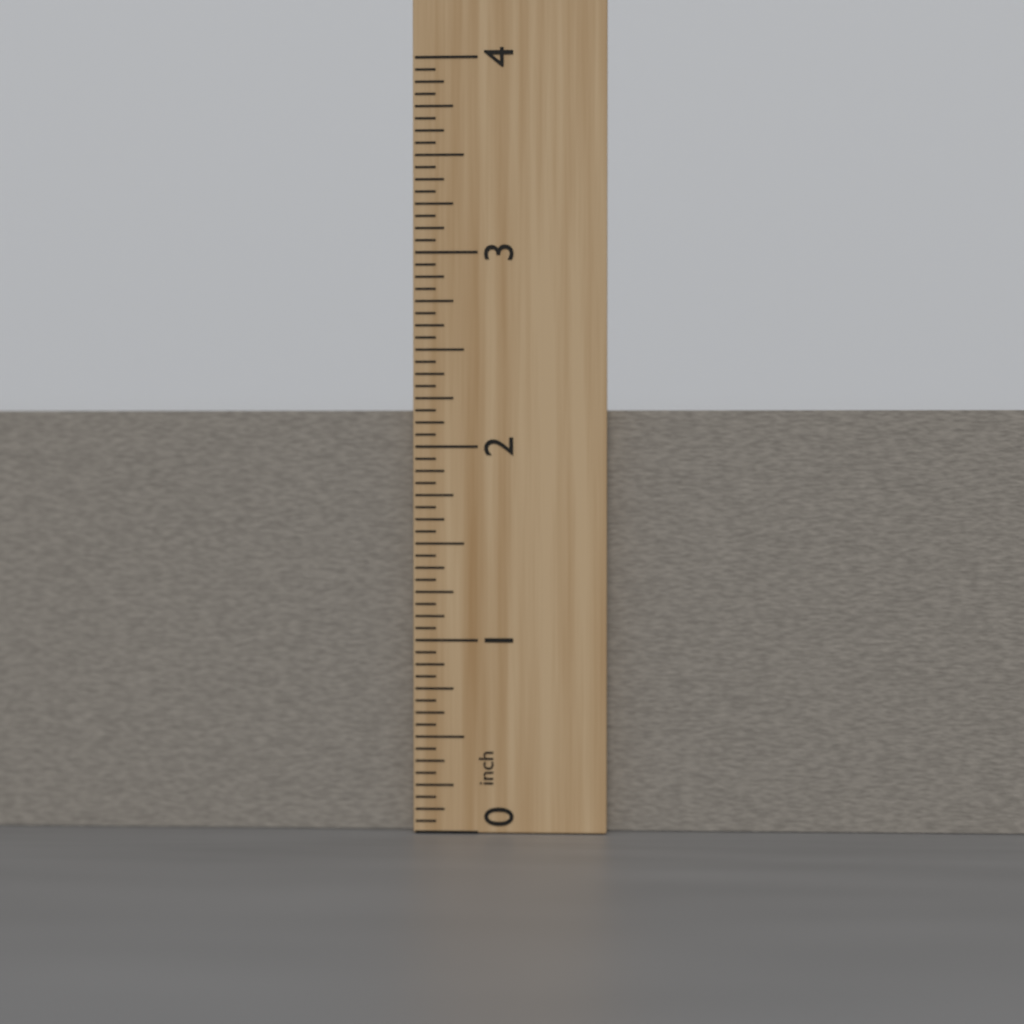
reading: 2.1875 inch
